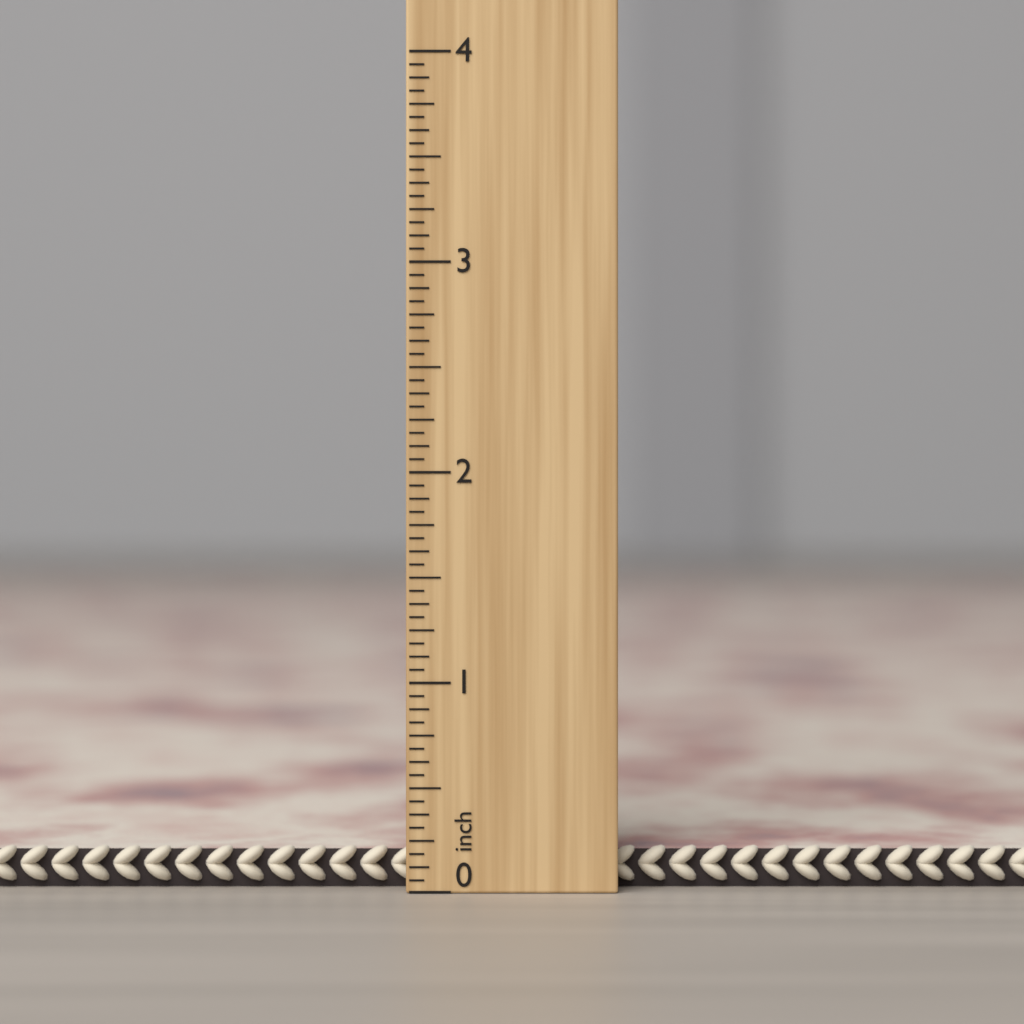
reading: 0.2000 inch
